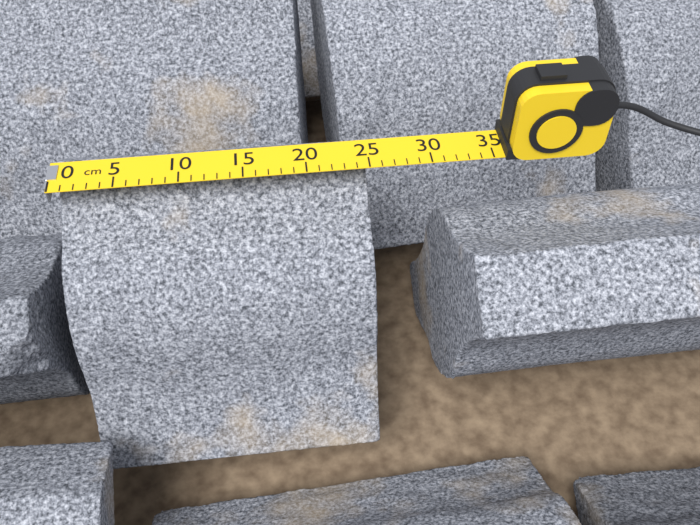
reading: 25 cm
